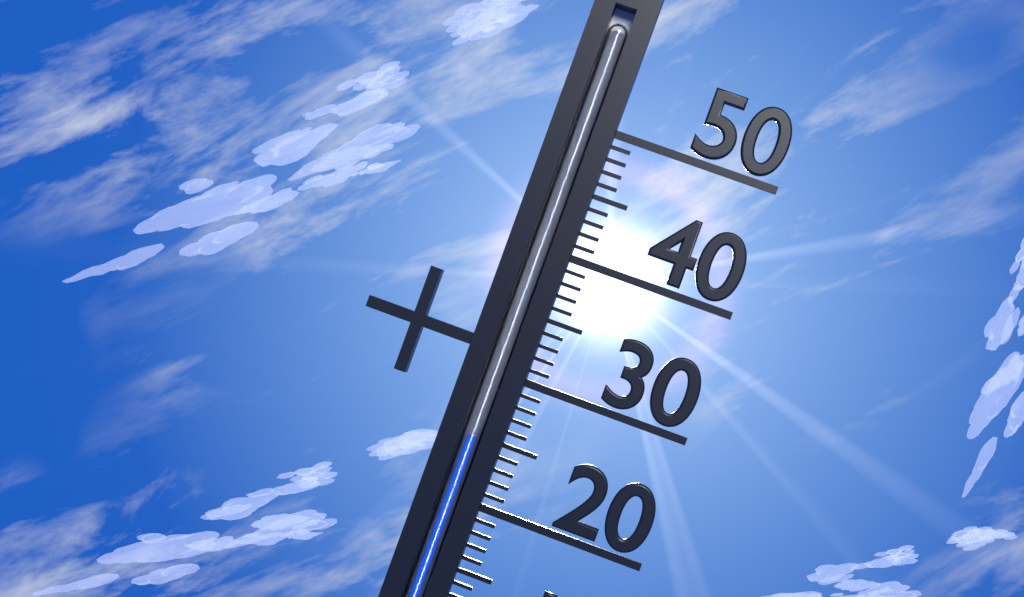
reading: 25 °C
